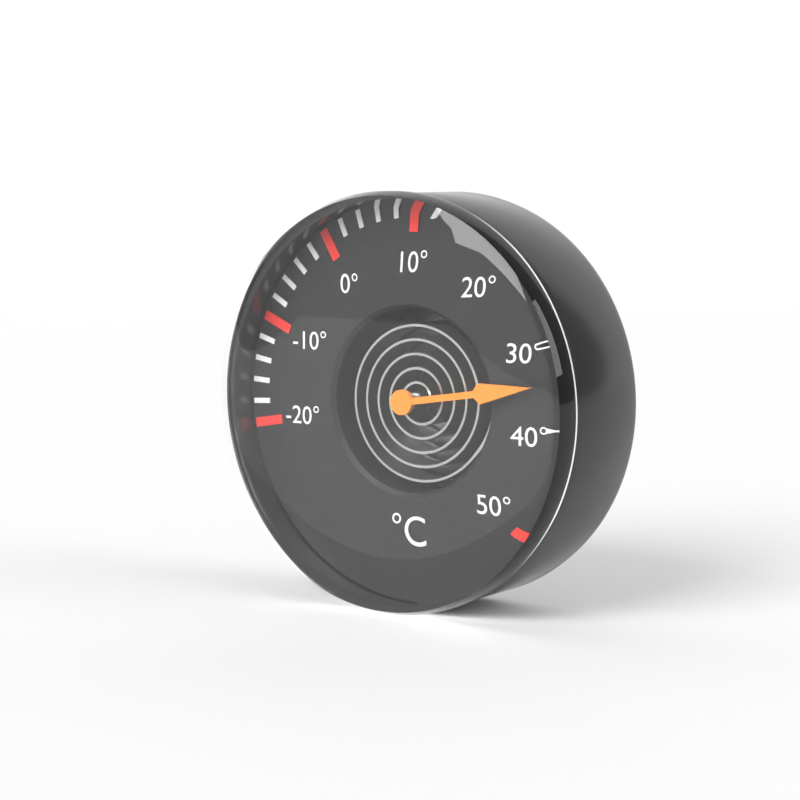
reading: 34 °C
